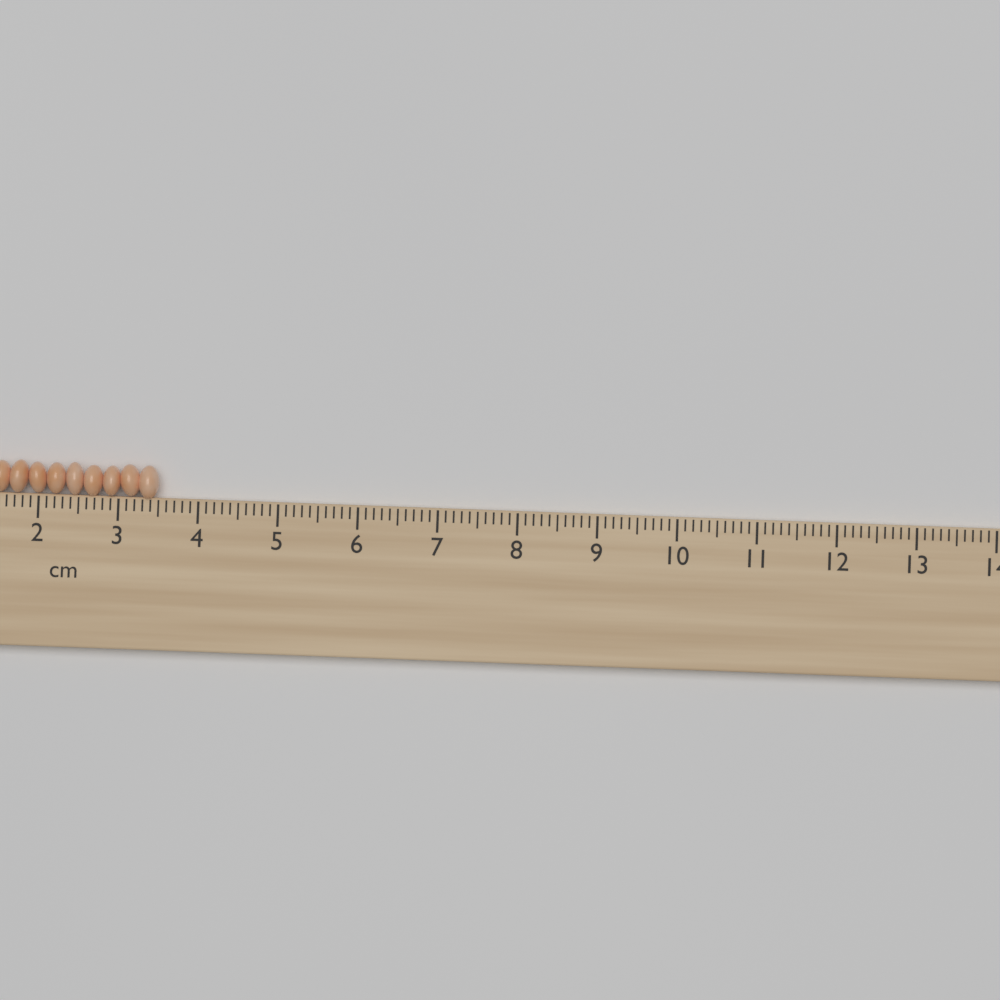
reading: 3.5 cm
